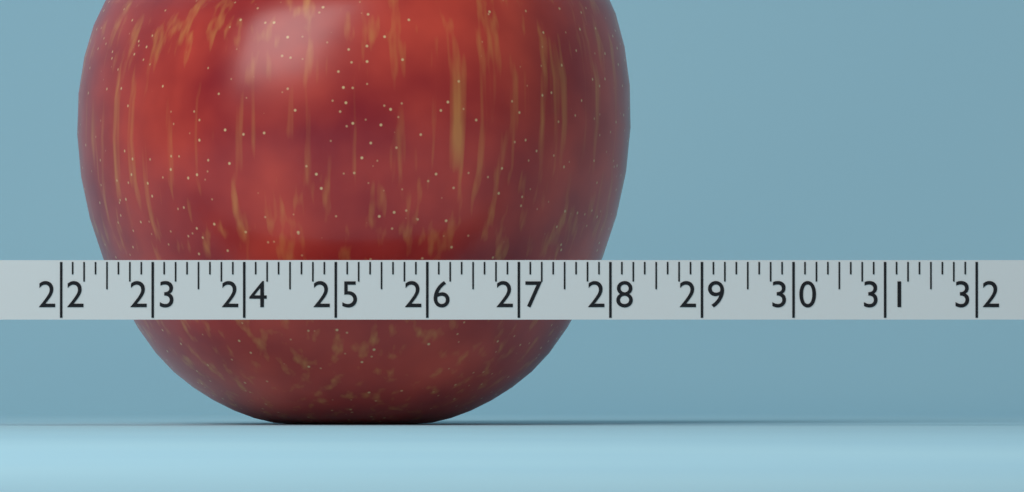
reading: 28.250 (no unit)
